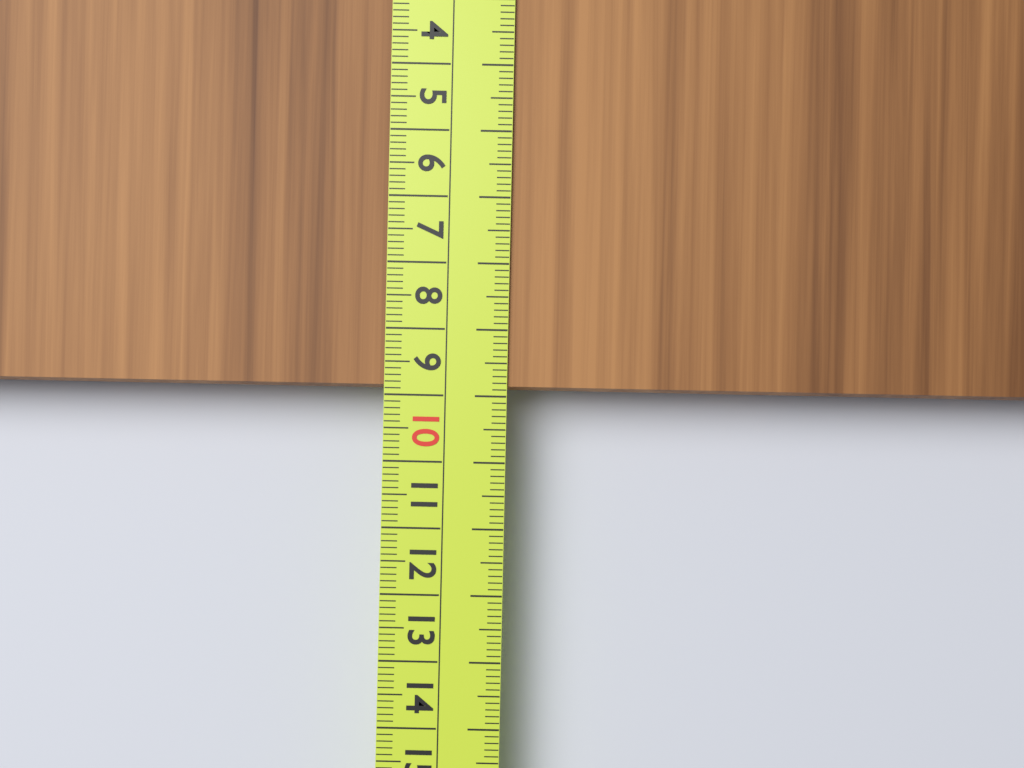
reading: 8.9 cm
